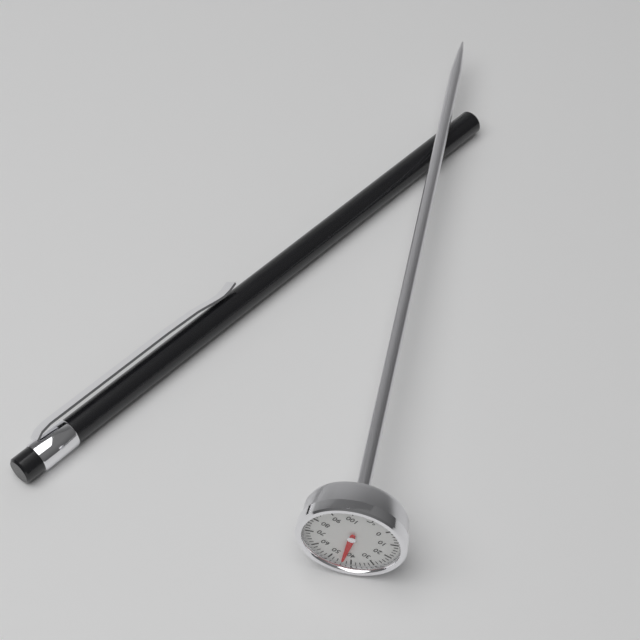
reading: 44 °C
